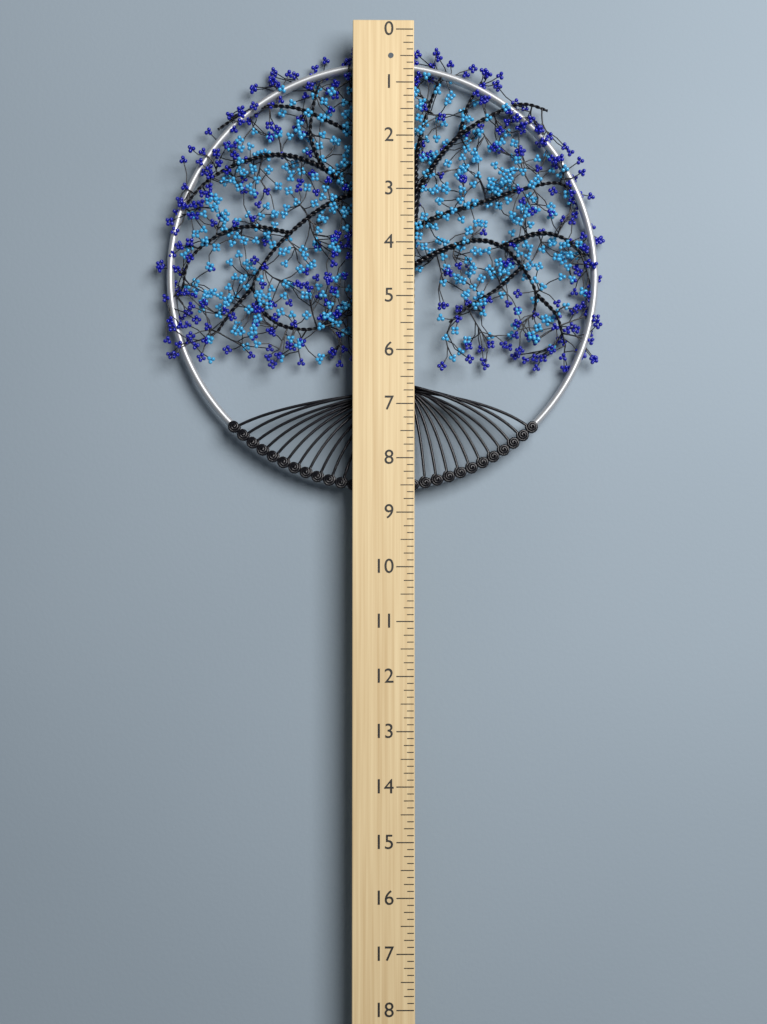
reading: 8.625 (no unit)
